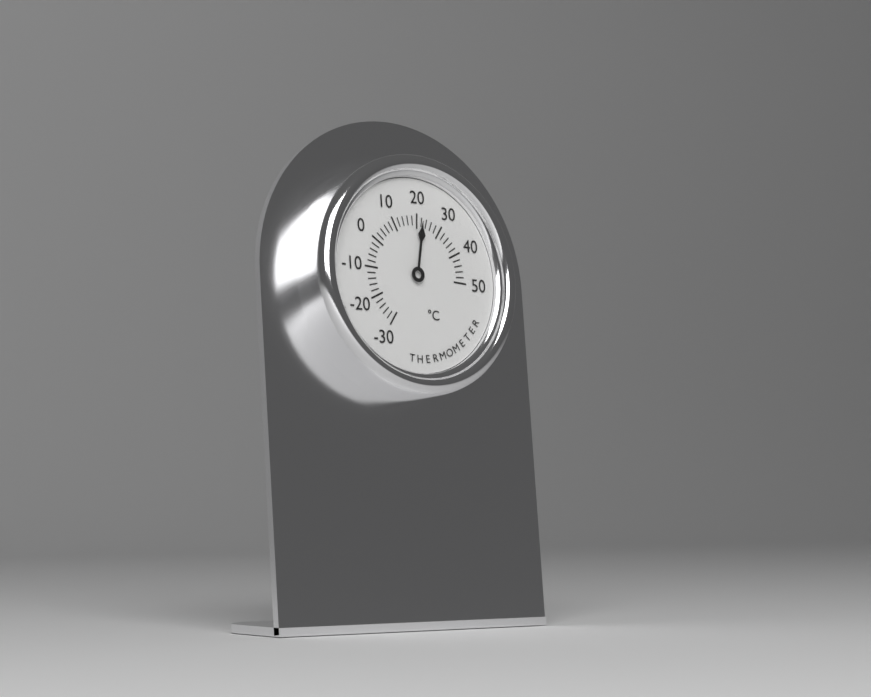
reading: 22 °C
